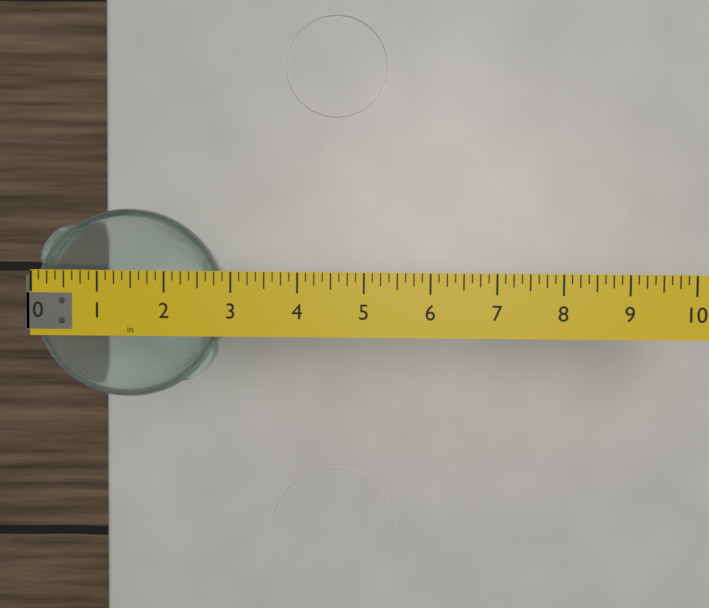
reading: 2.875 in
